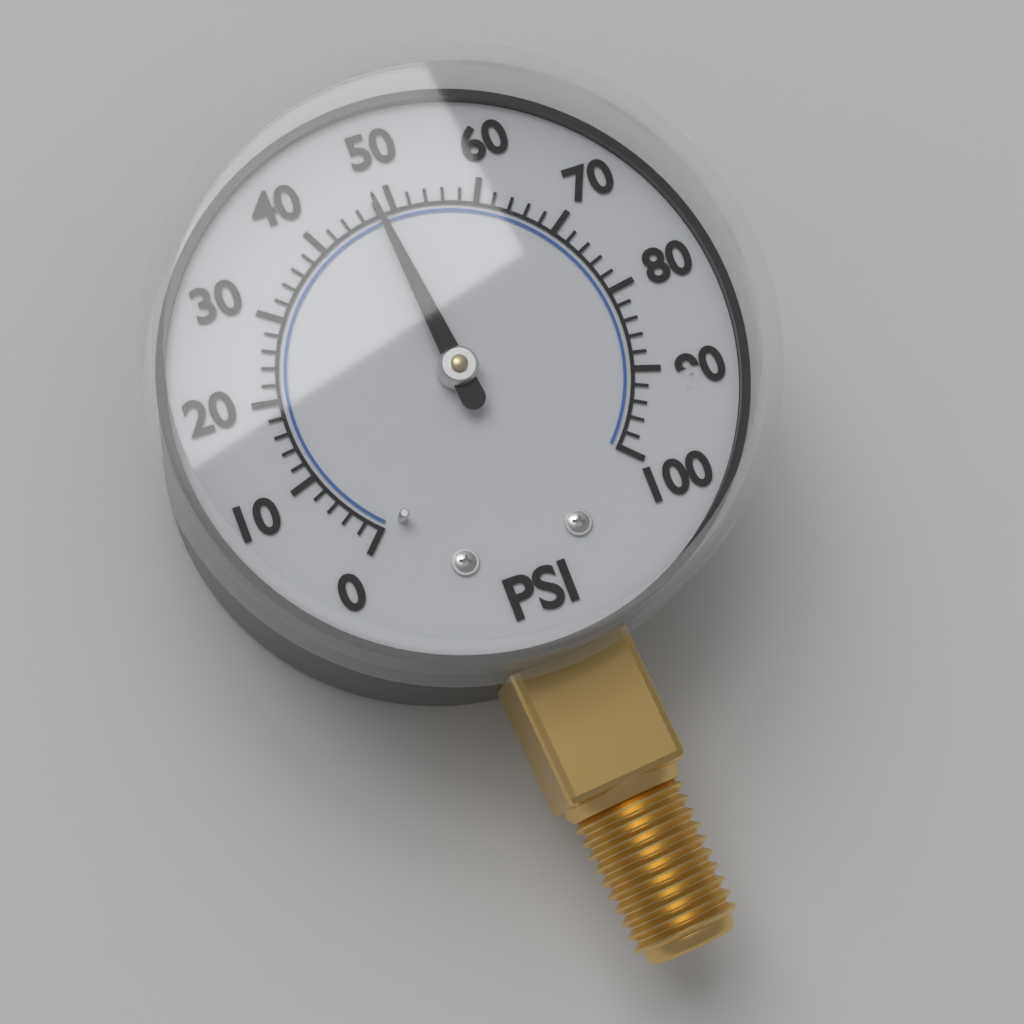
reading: 48 psi
